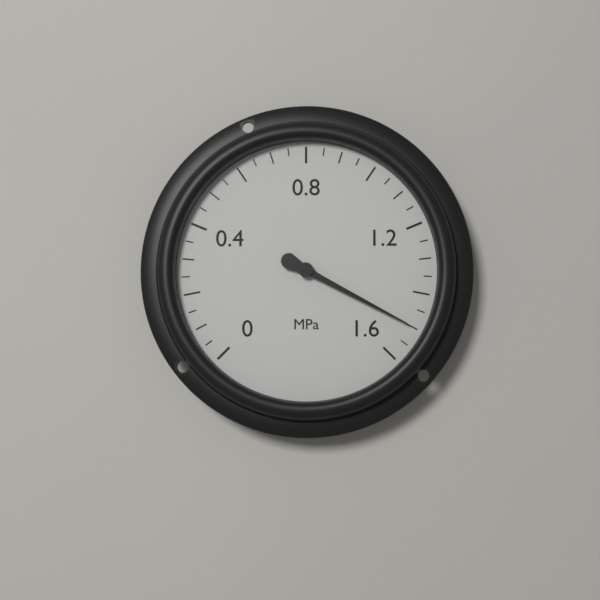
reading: 1.50 MPa
